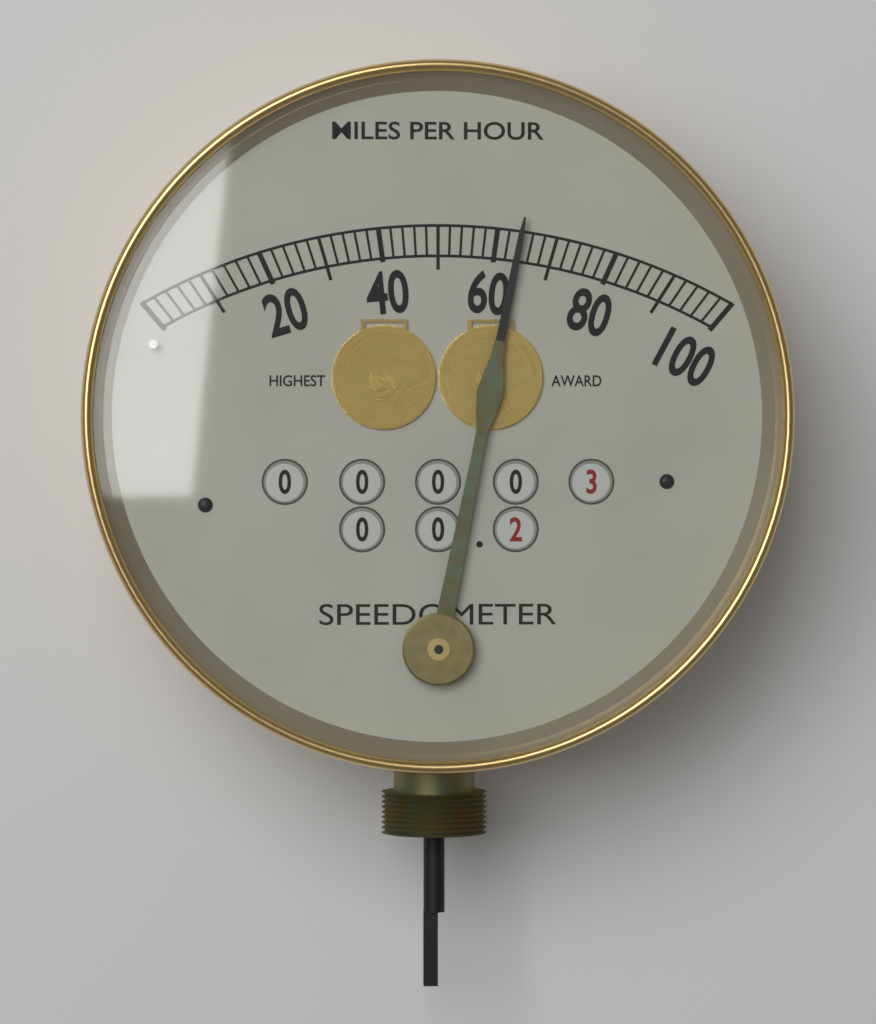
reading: 64 mph
